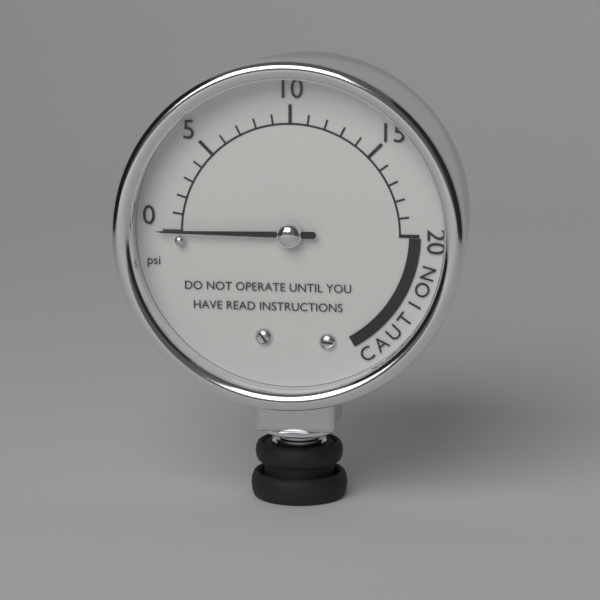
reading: 0 psi
